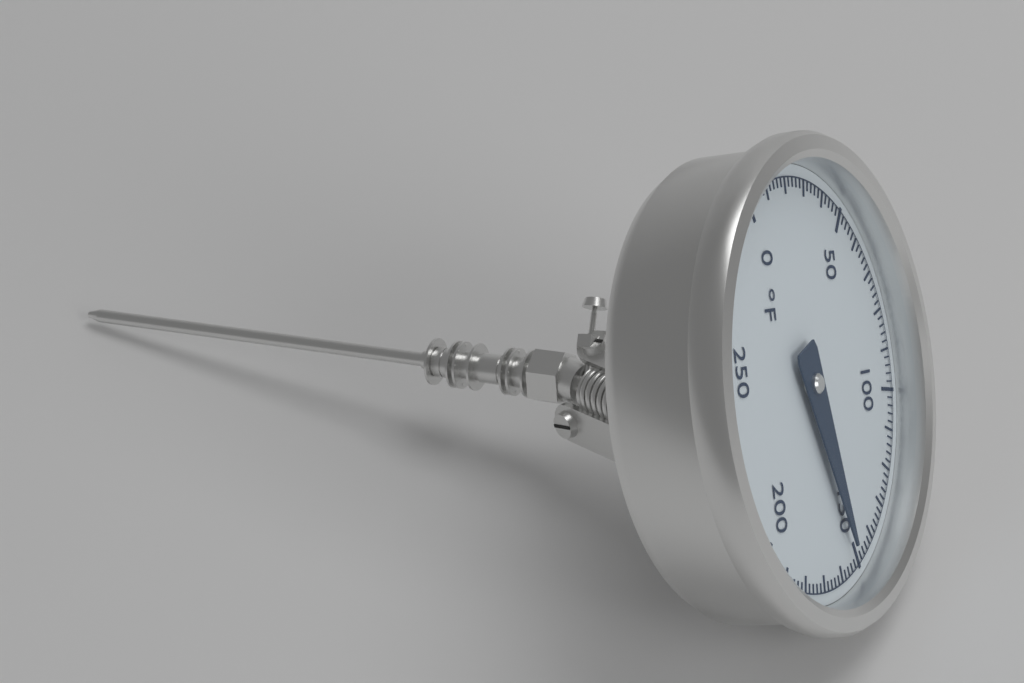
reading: 152 °F
